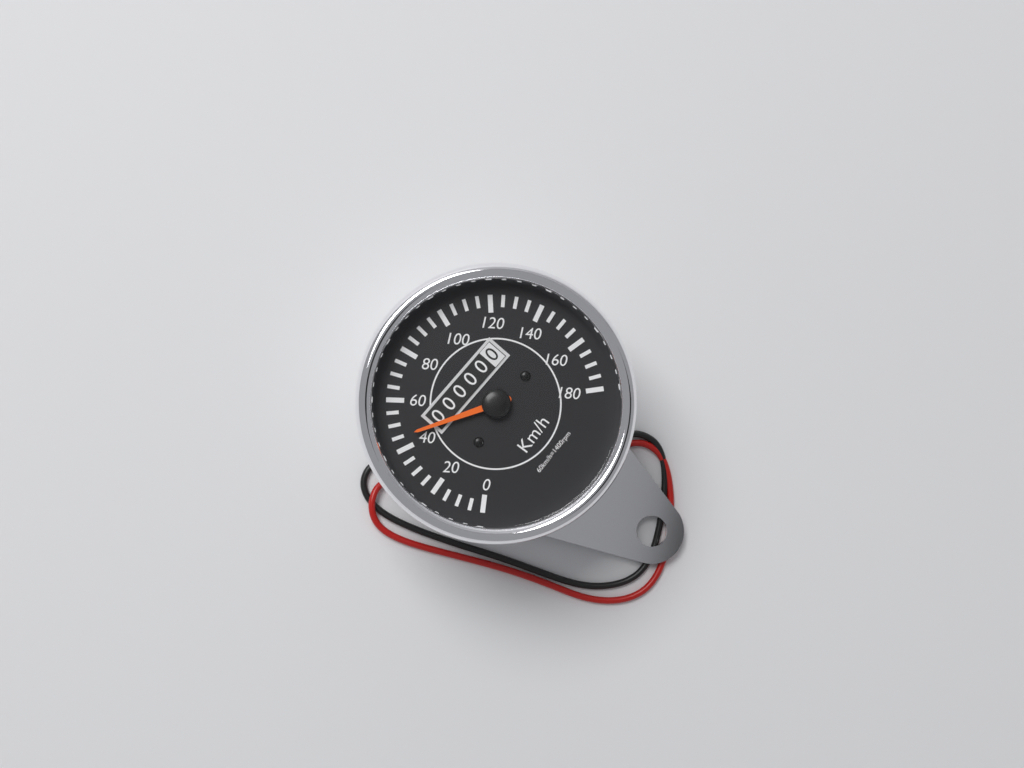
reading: 45 km/h
